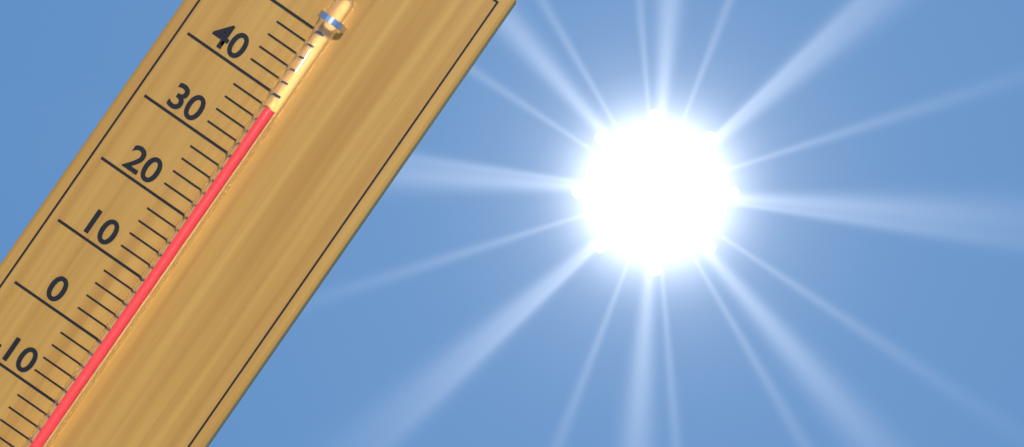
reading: 38 (no unit)
